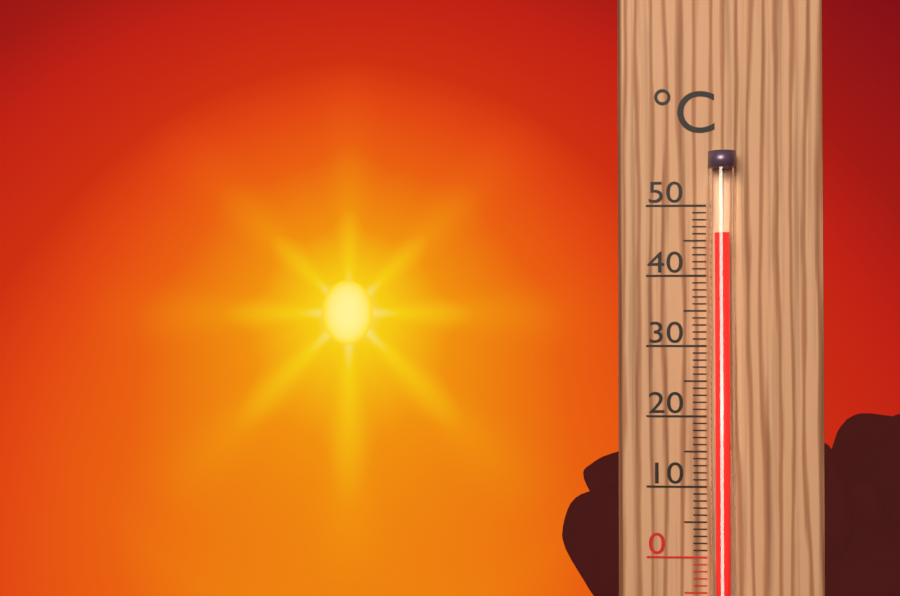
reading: 46 °C
